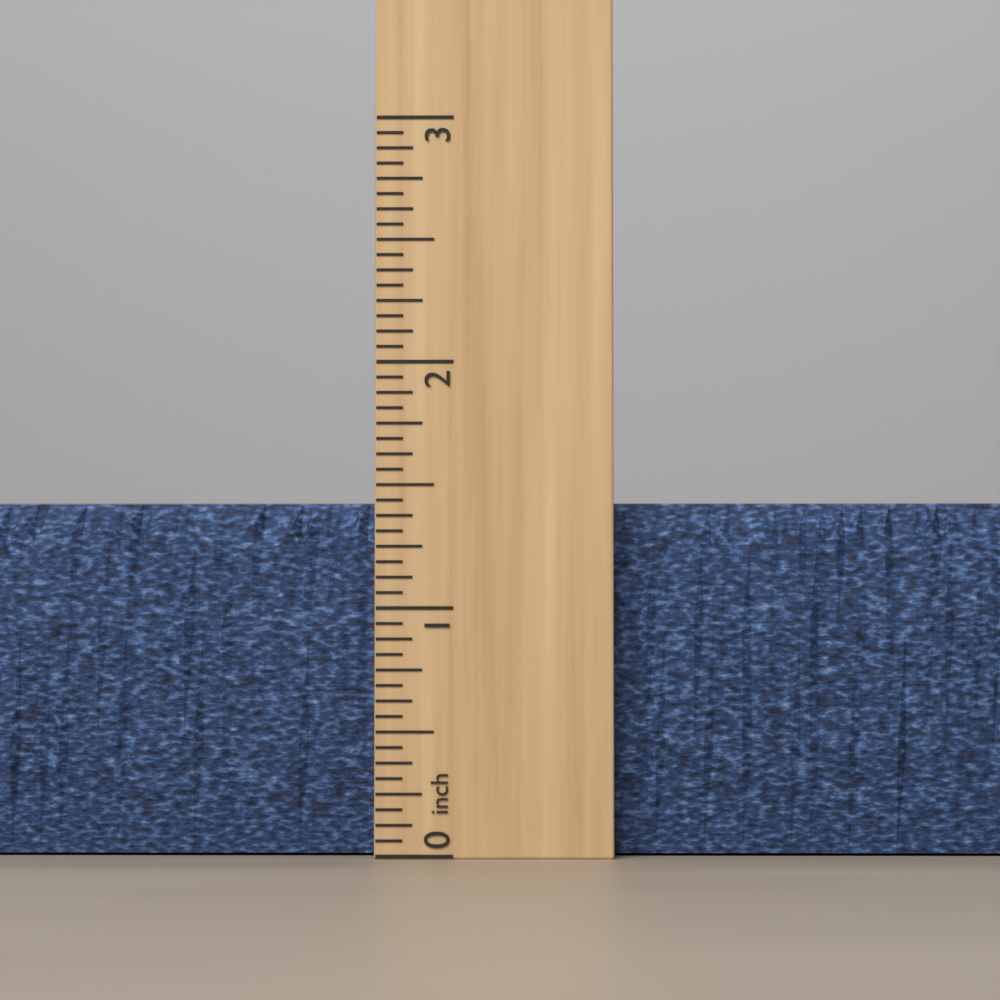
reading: 1.4375 inch
